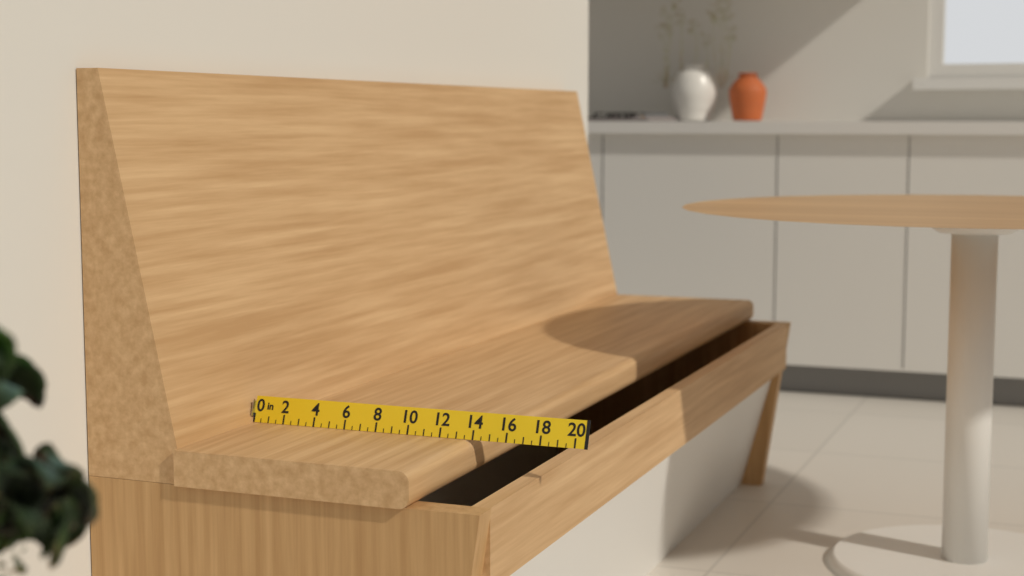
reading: 14.0 in
